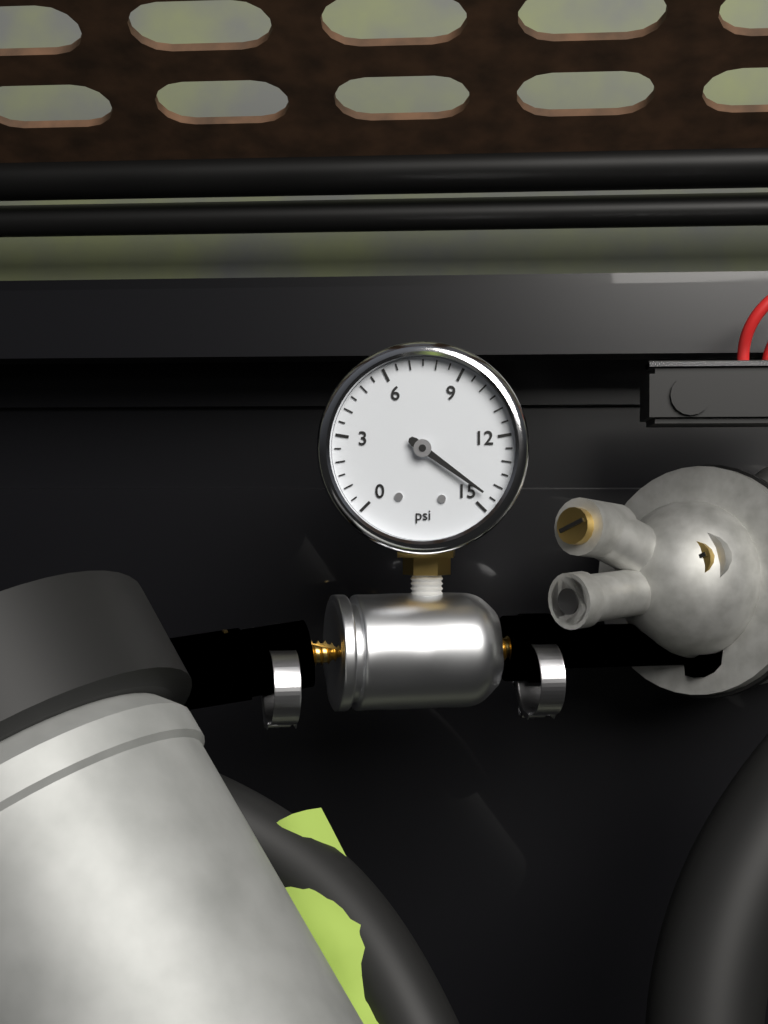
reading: 14.5 psi
